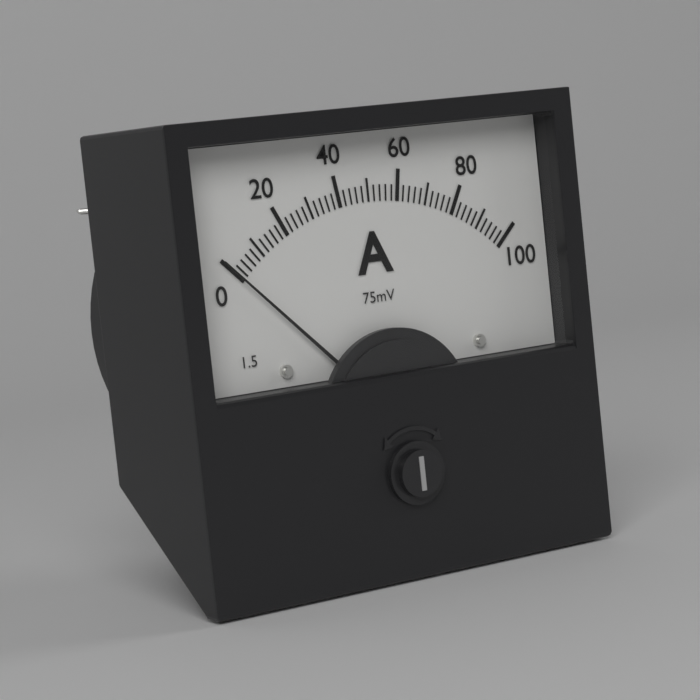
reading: 0 A
